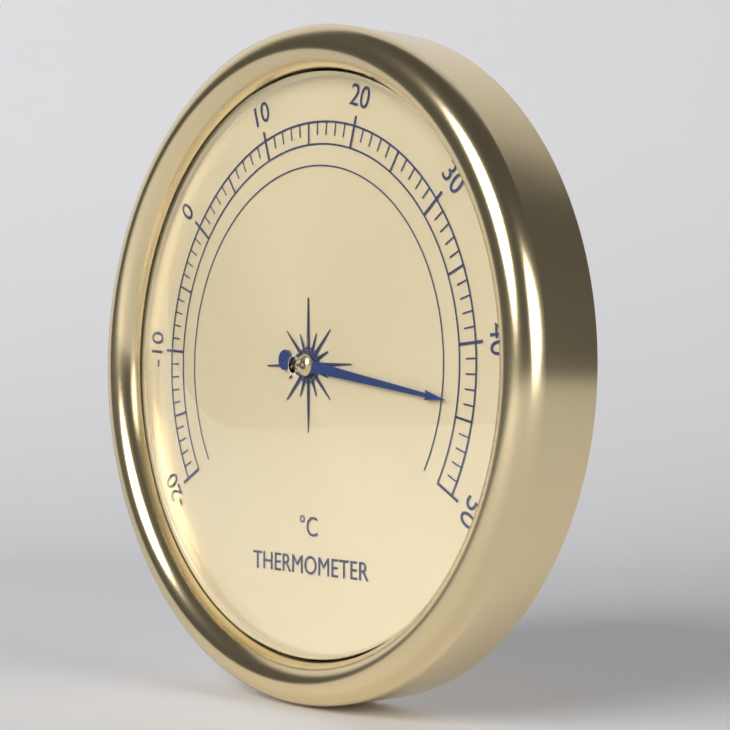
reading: 44 °C
